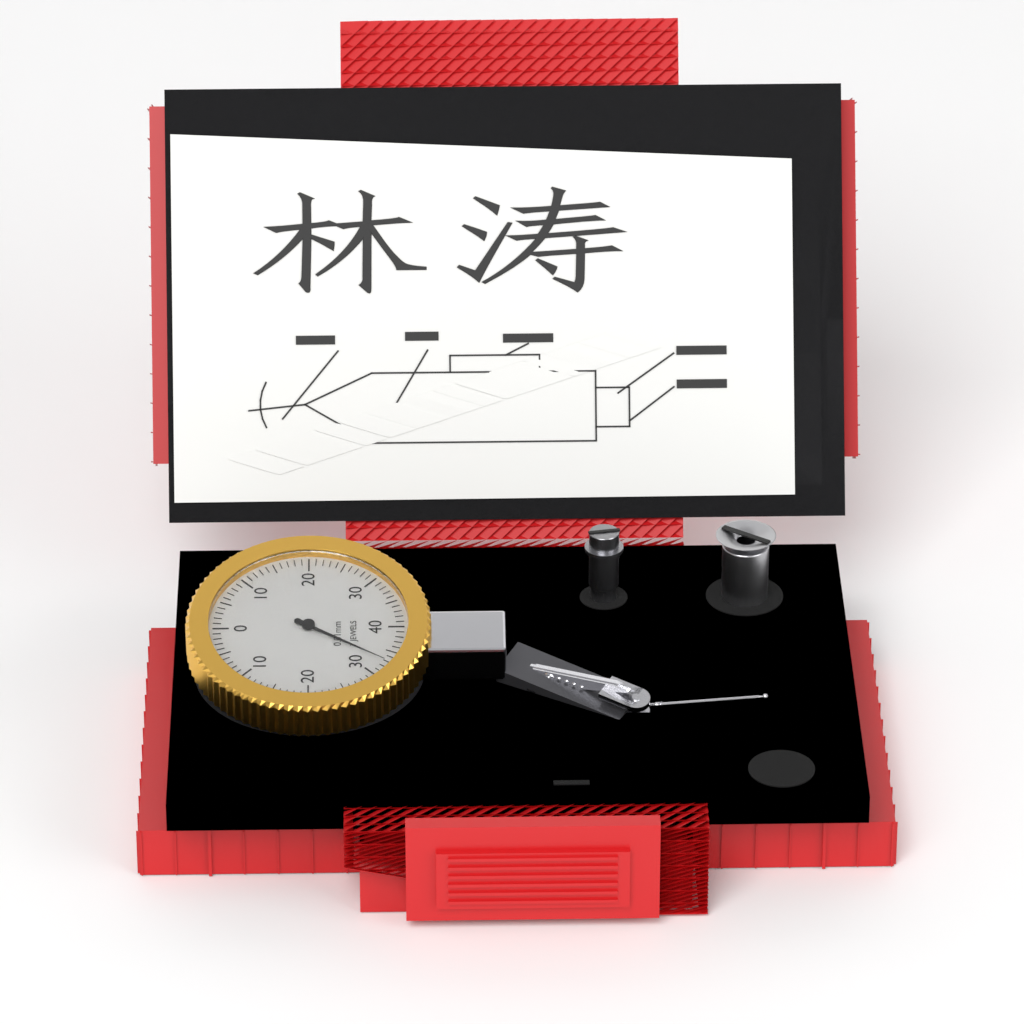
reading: 33 0.01mm
